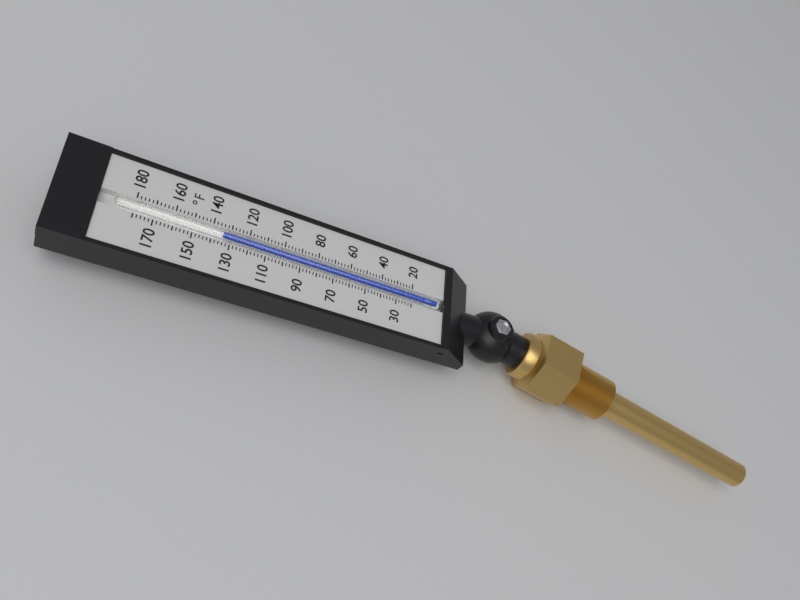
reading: 134 °F
